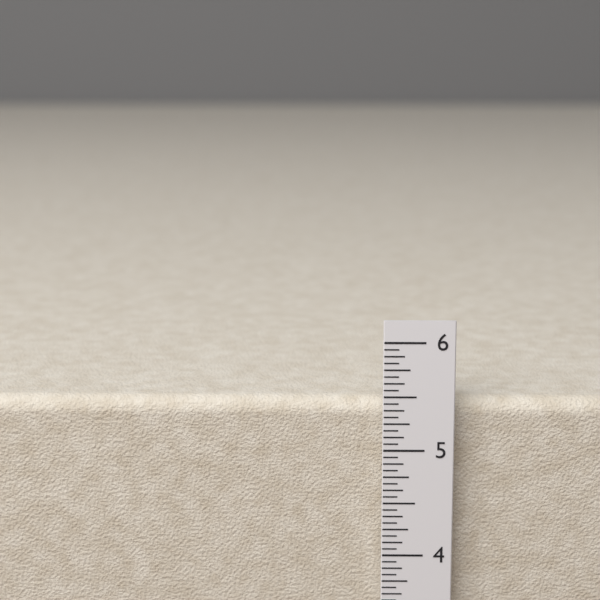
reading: 5.4375 in
